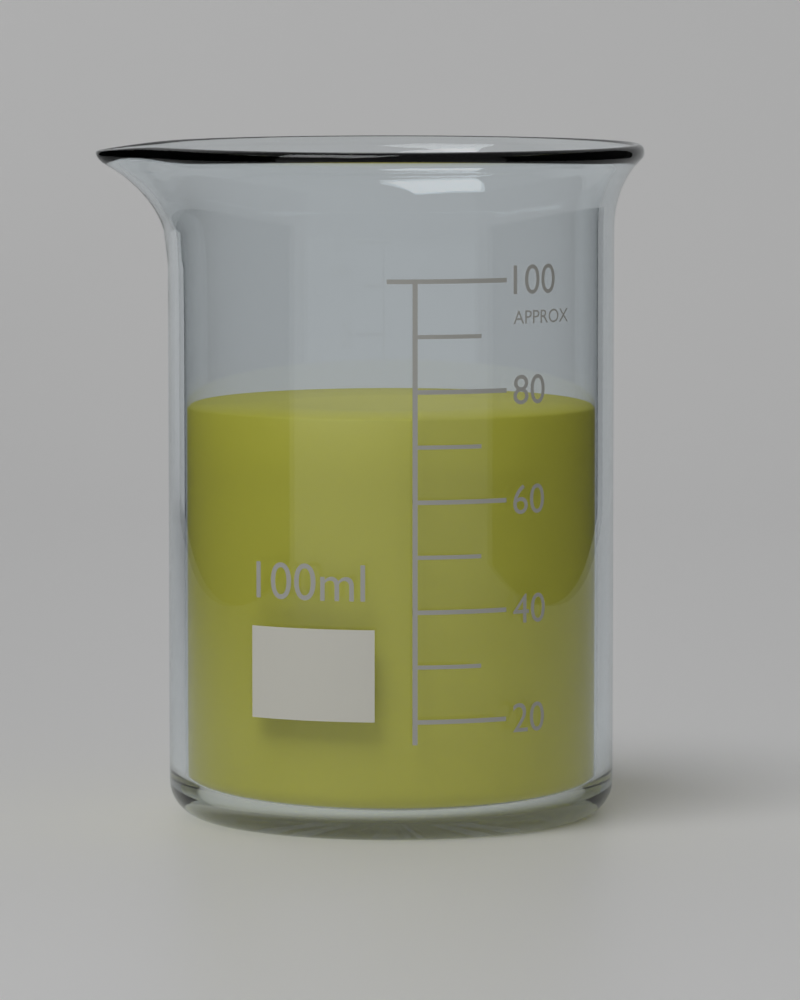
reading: 75 ml
